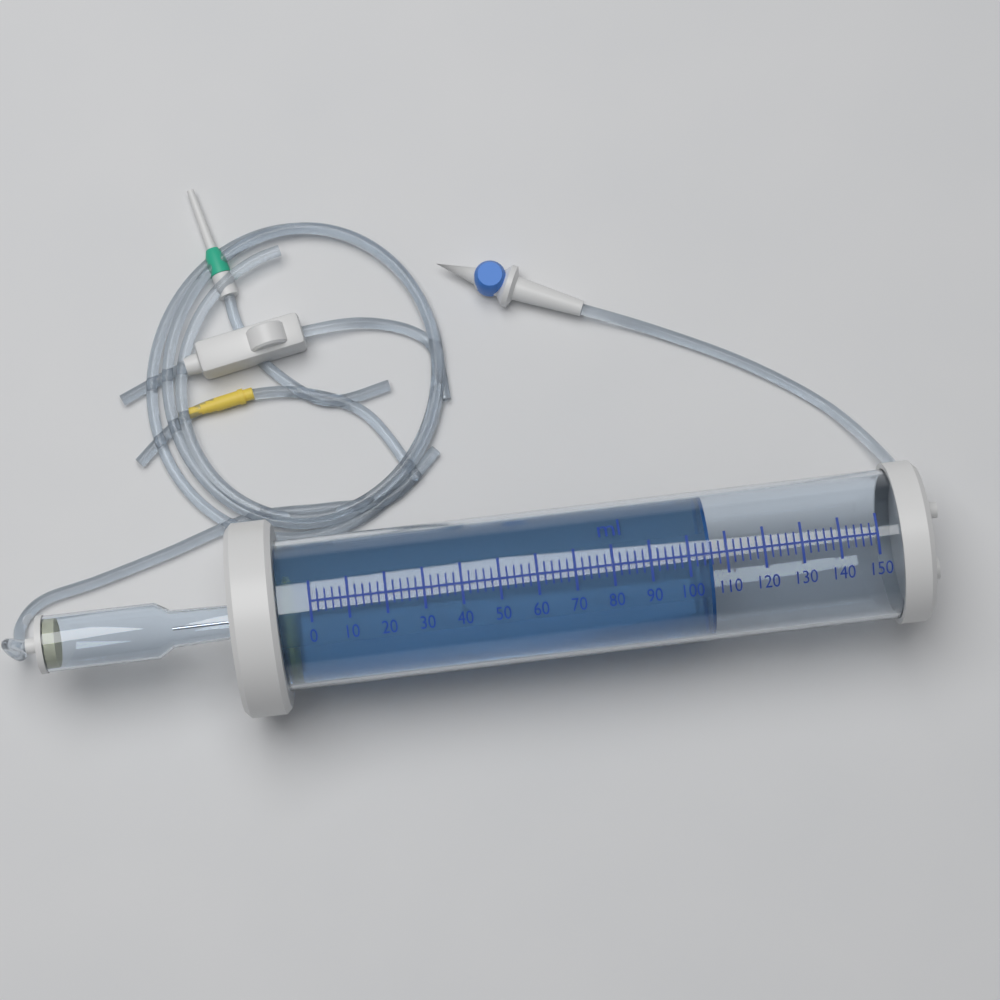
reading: 106 ml
